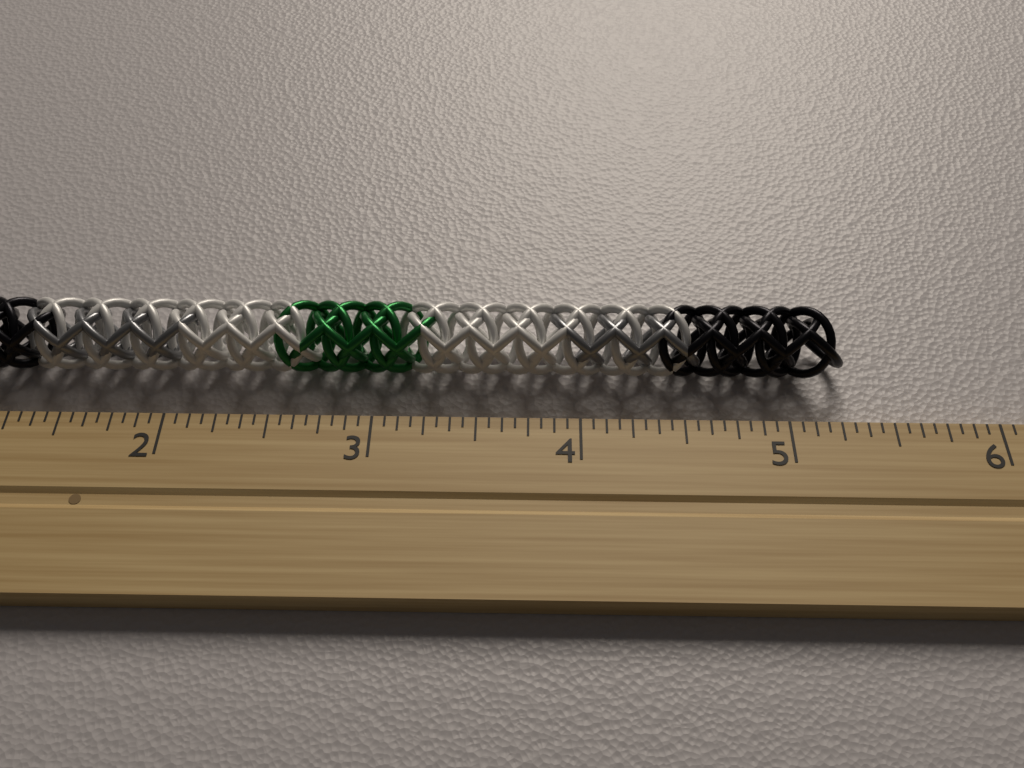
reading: 5.3125 inch
